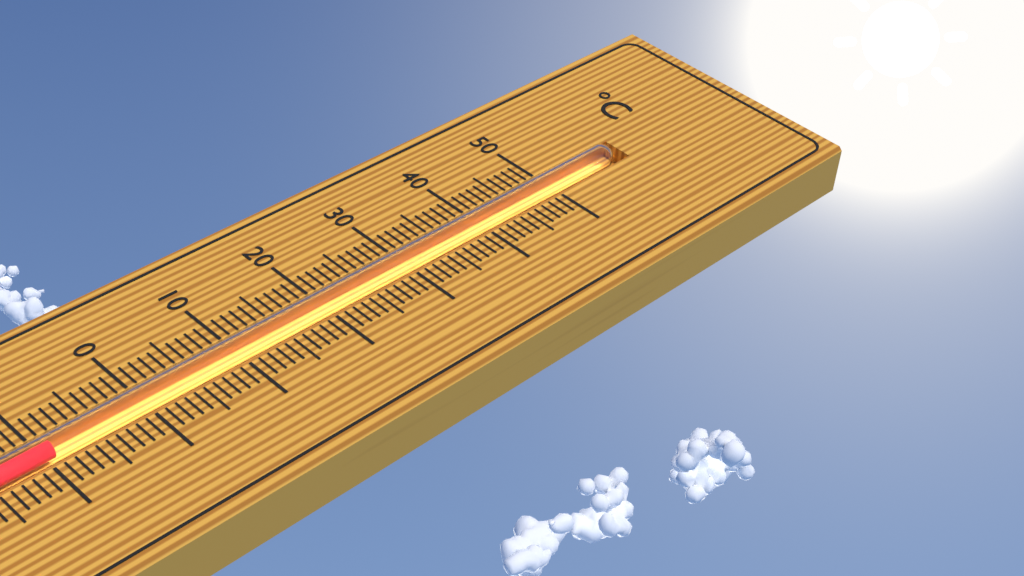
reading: -9 °C
